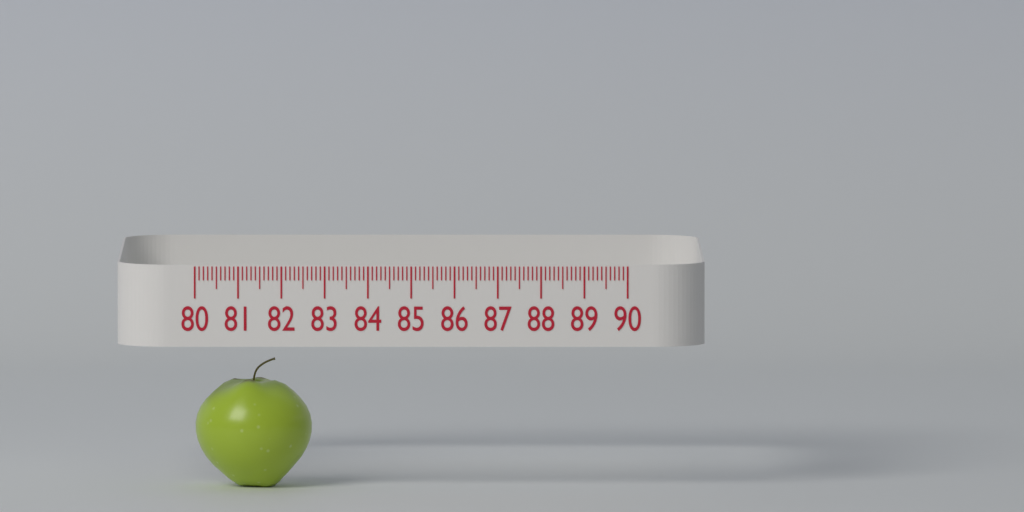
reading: 82.7 (no unit)
